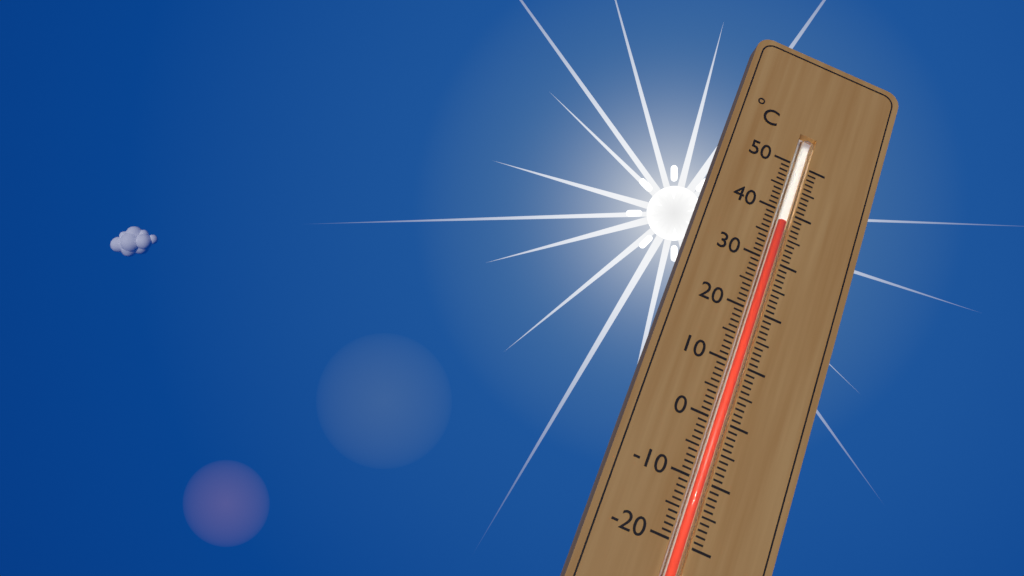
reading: 38 °C
